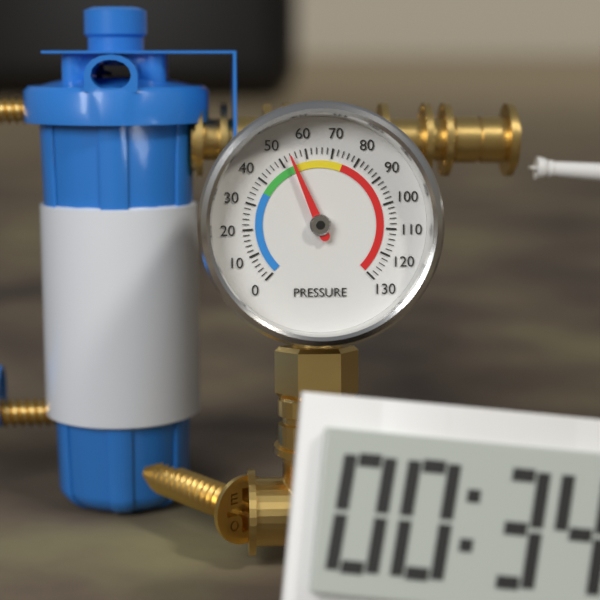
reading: 54 (no unit)
